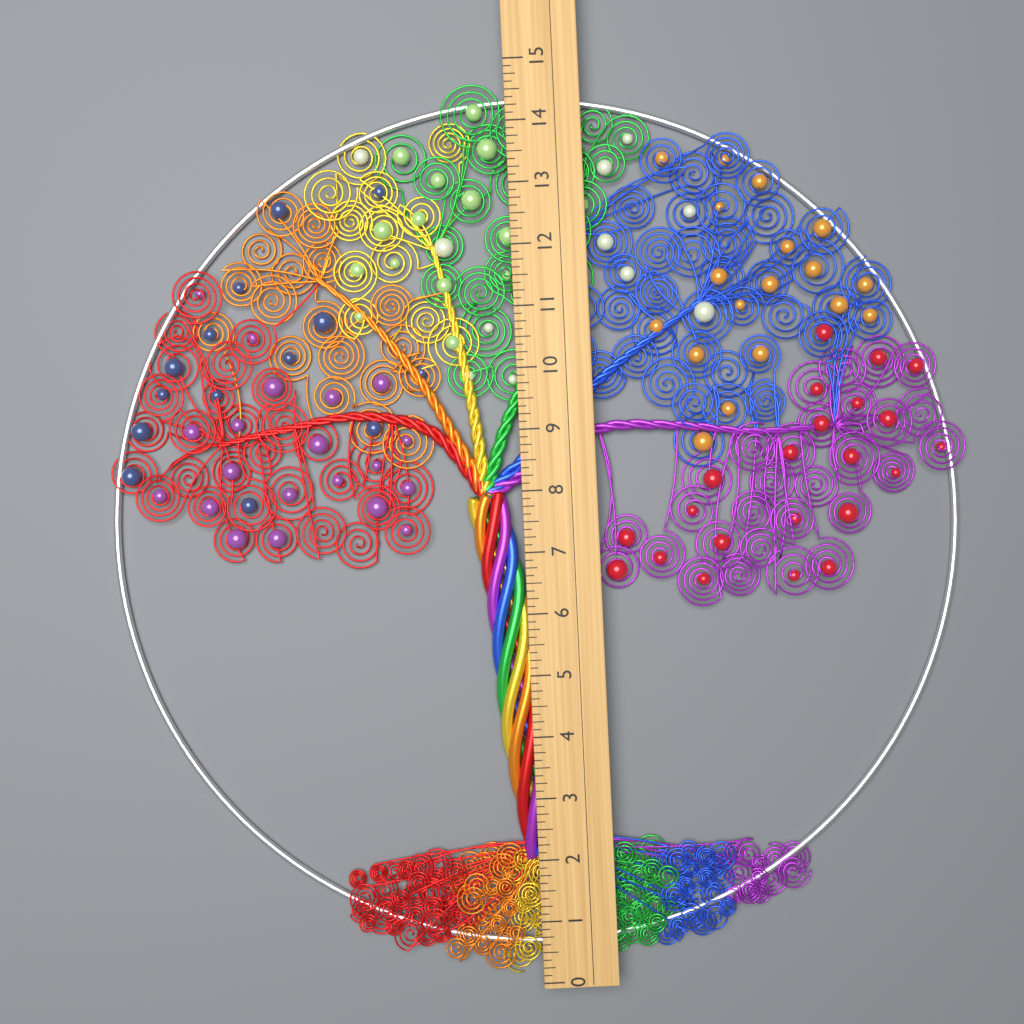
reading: 14.750 (no unit)
